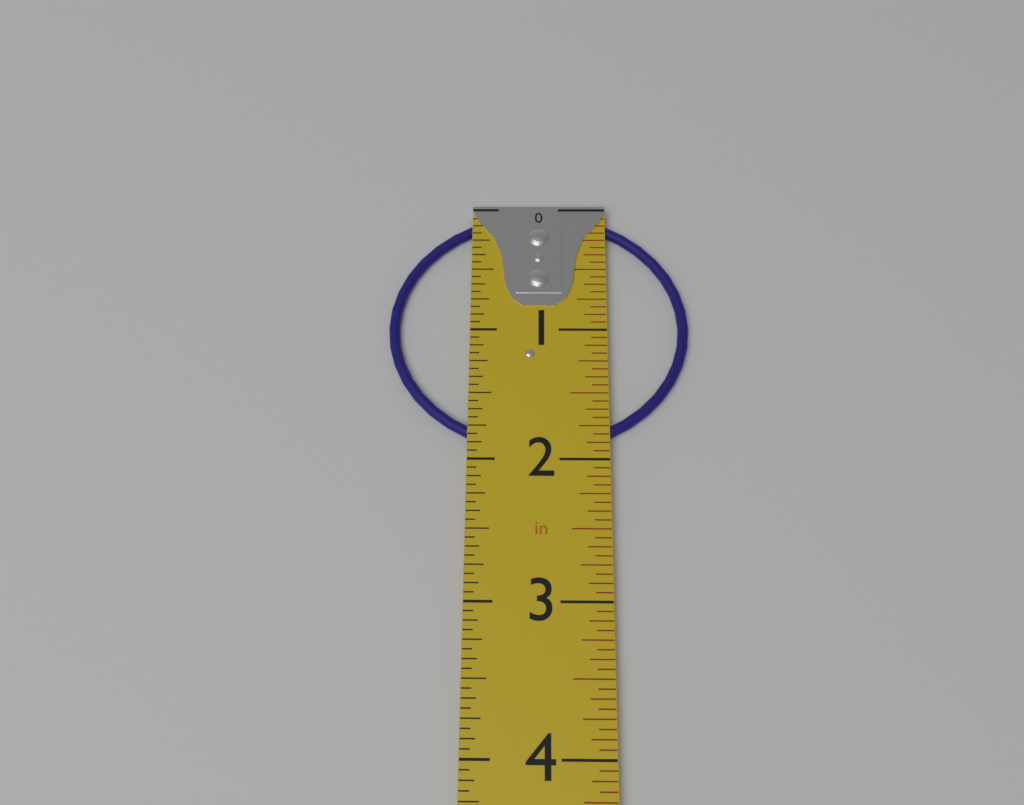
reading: 1.9375 in
